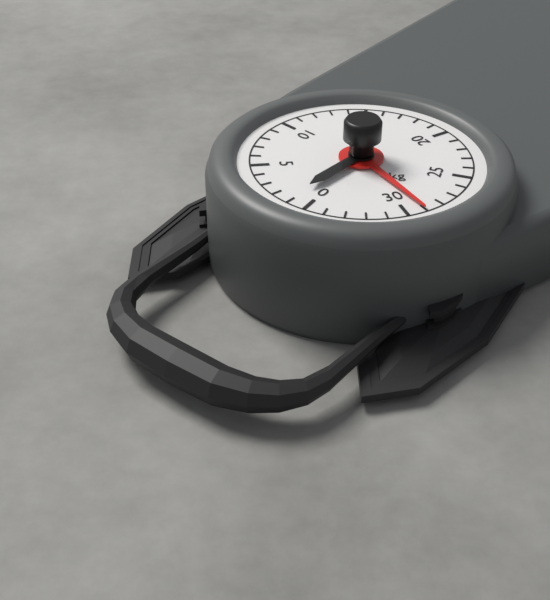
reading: 29 kg
